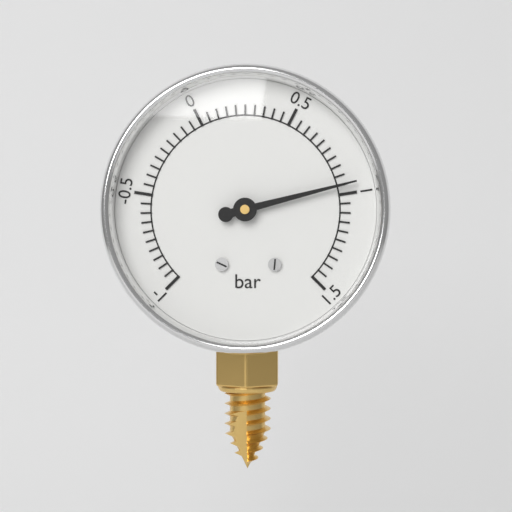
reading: 0.95 bar
